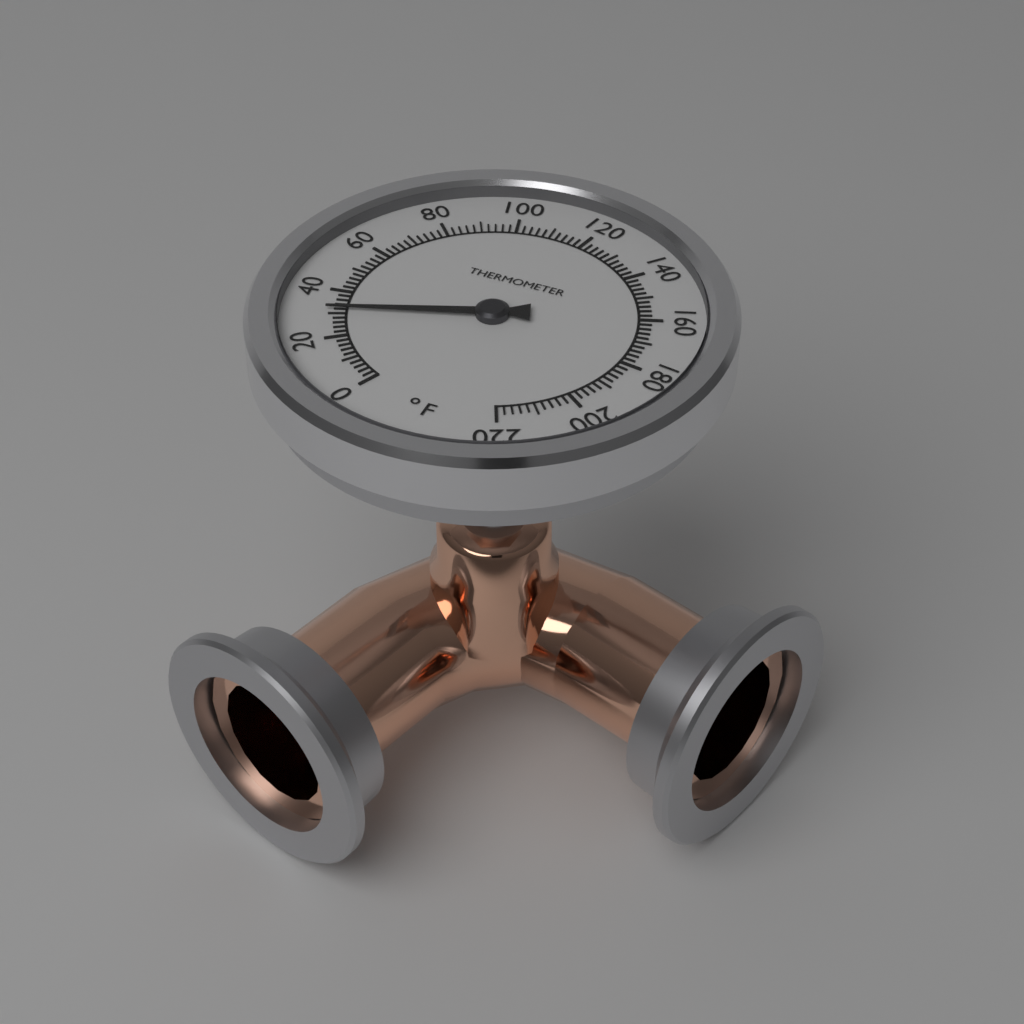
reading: 32 °F
